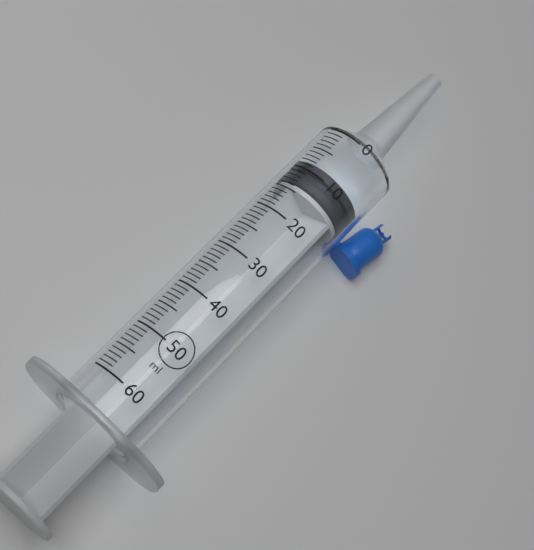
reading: 8 ml
